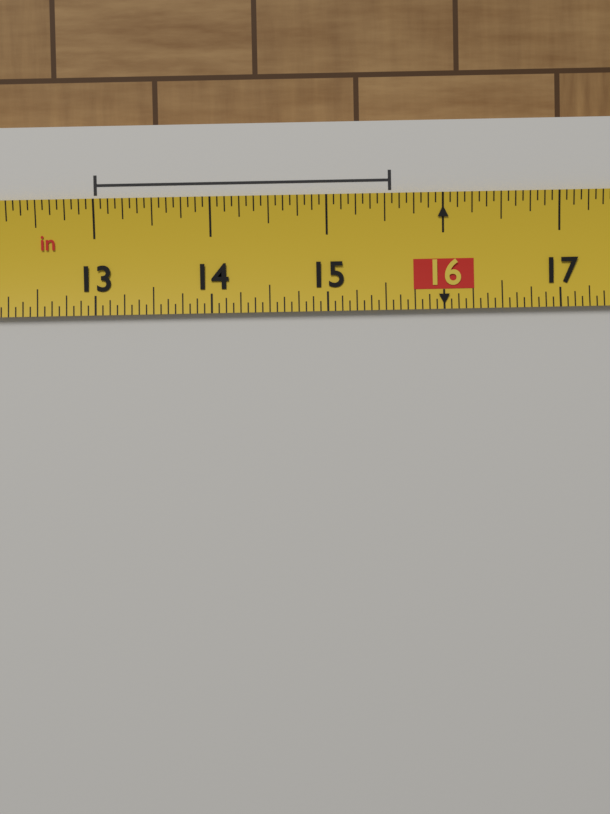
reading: 15.5625 in
